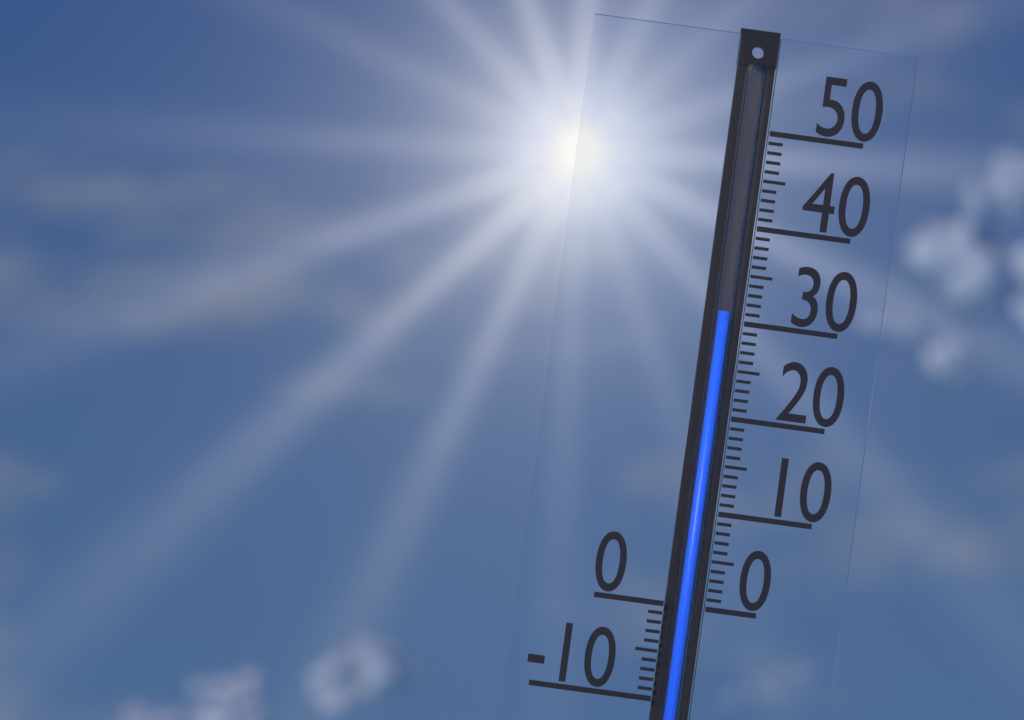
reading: 31 (no unit)
